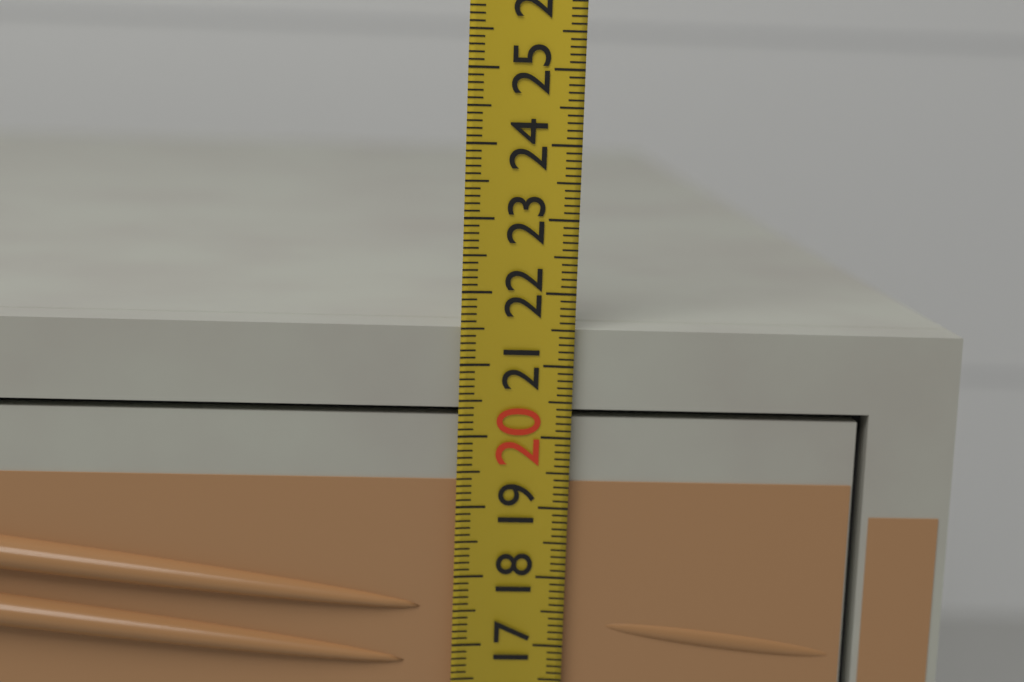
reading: 21.5 (no unit)
